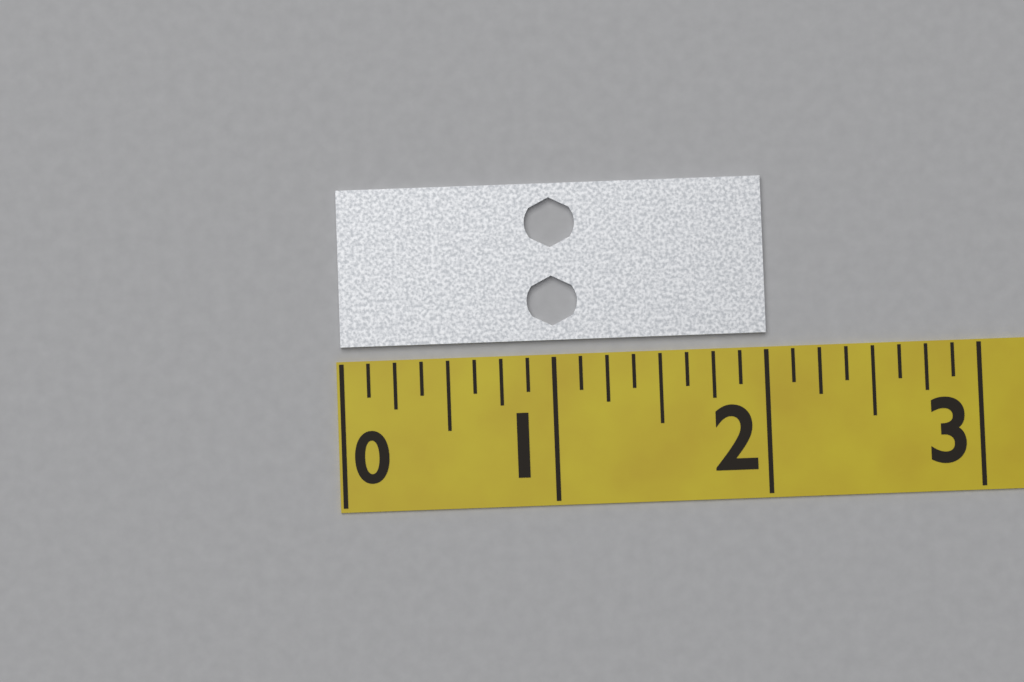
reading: 2.000 (no unit)
